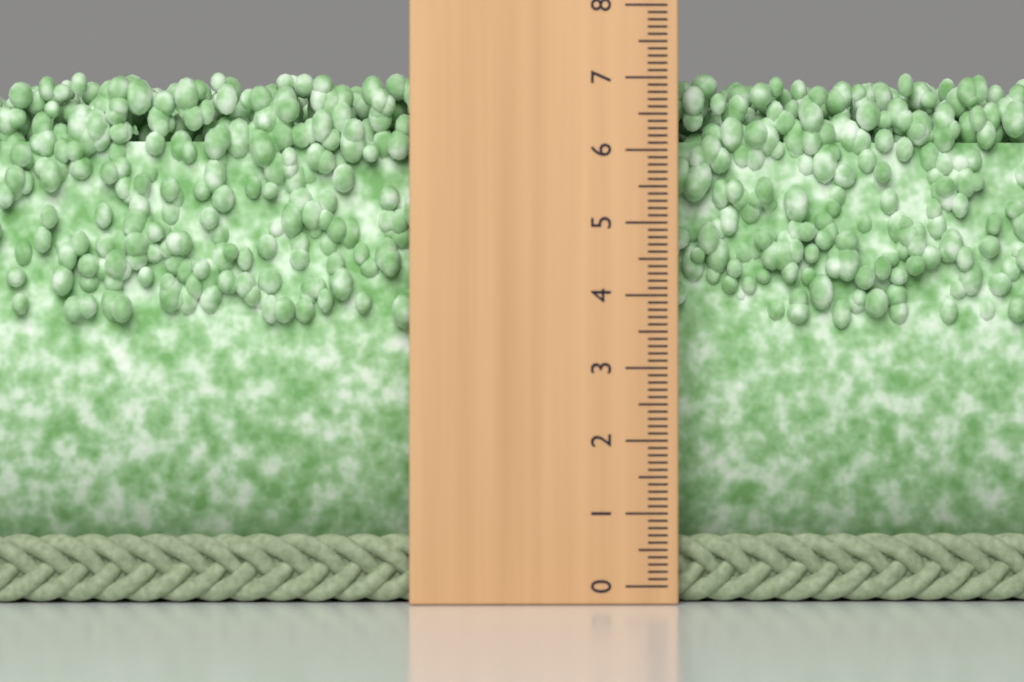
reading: 7.2 (no unit)
